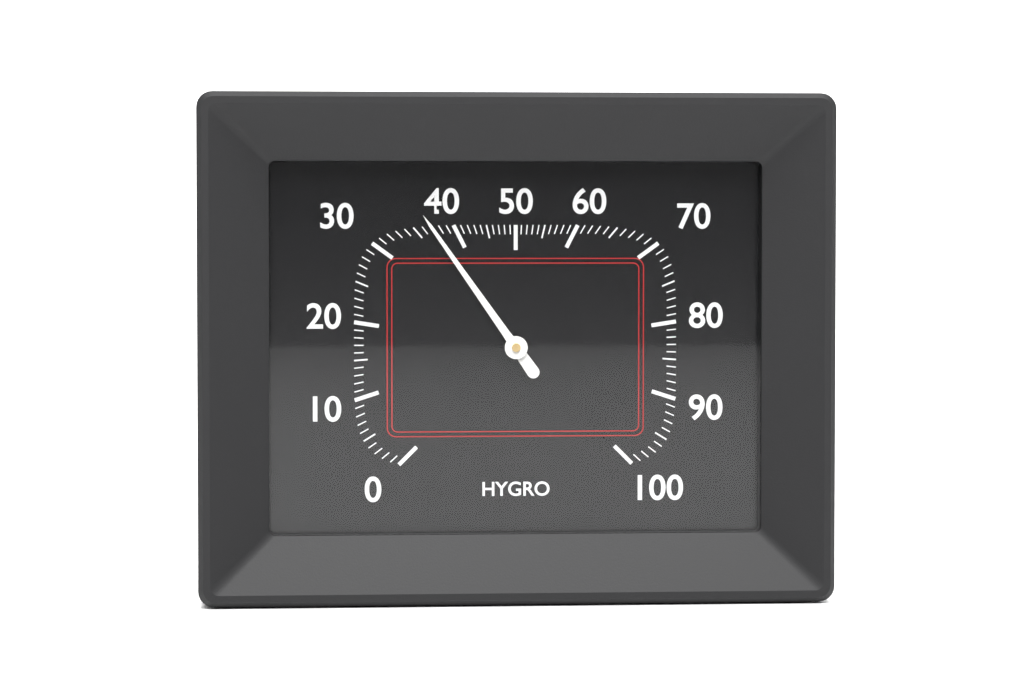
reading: 37 %
